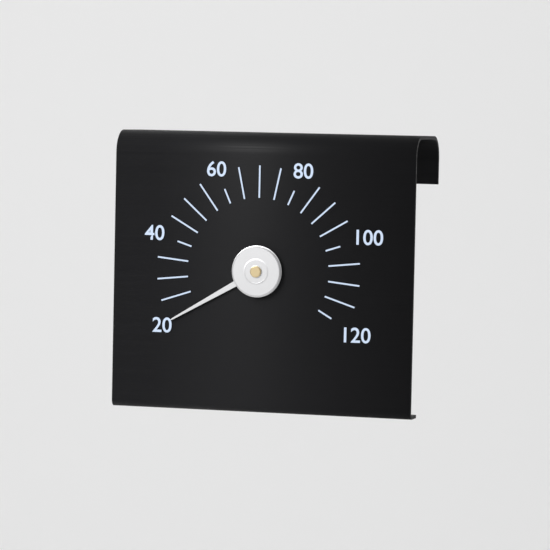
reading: 20 (no unit)
